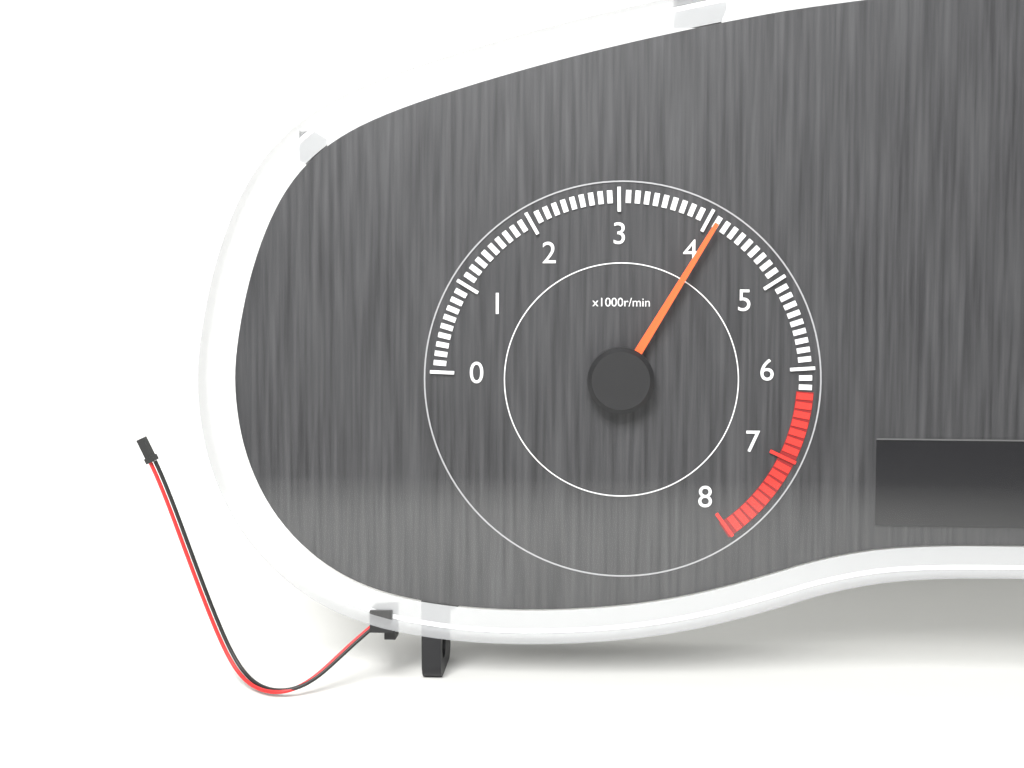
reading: 4100 r/min
